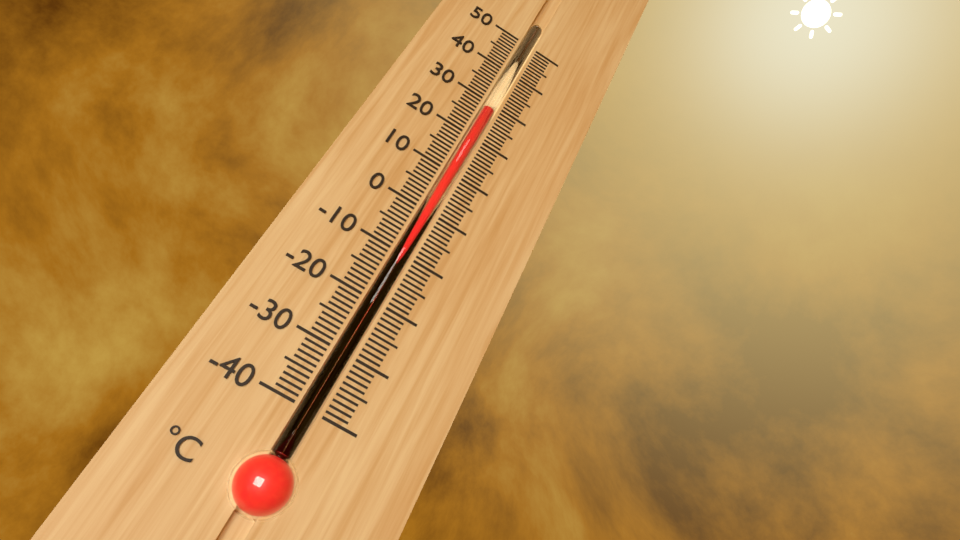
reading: 28 °C
